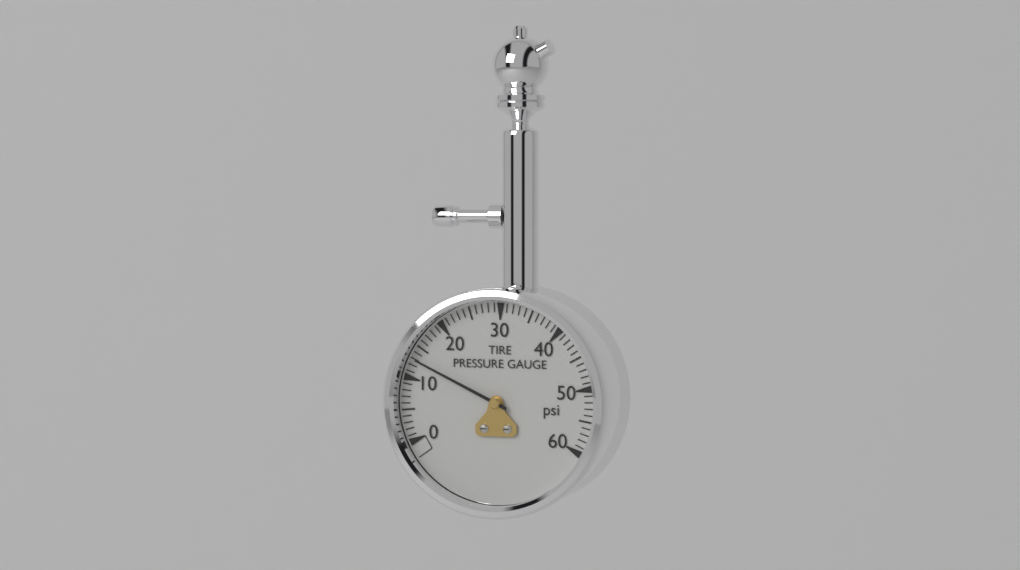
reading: 13 psi
